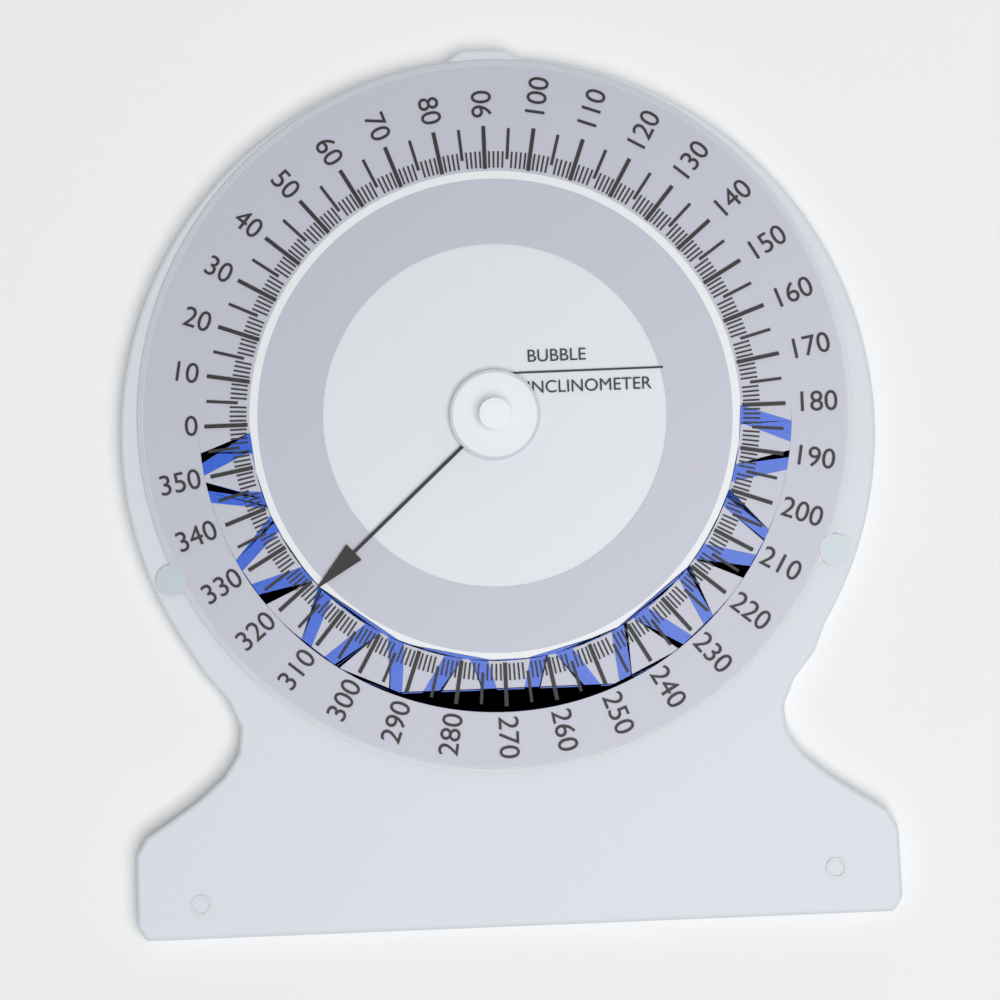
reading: 318 (no unit)
